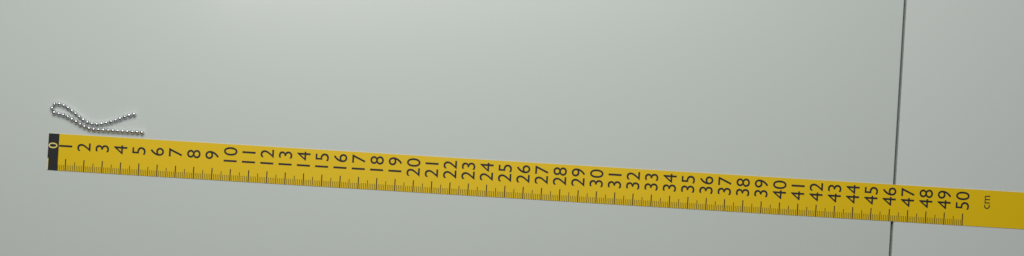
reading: 5.2 cm
